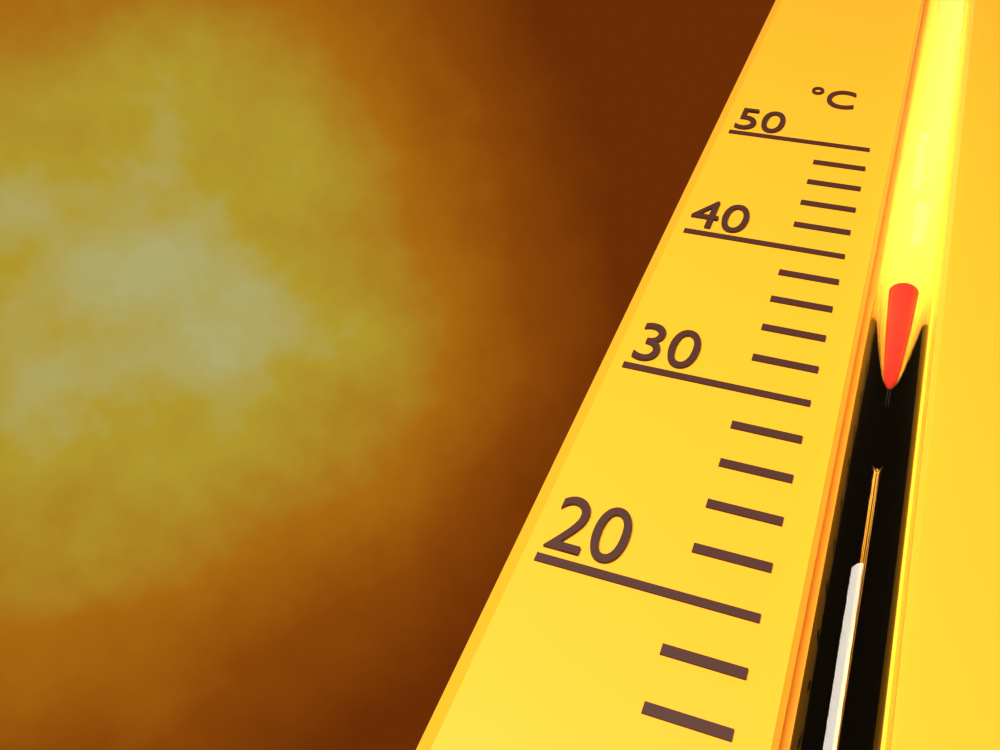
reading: 38 °C
